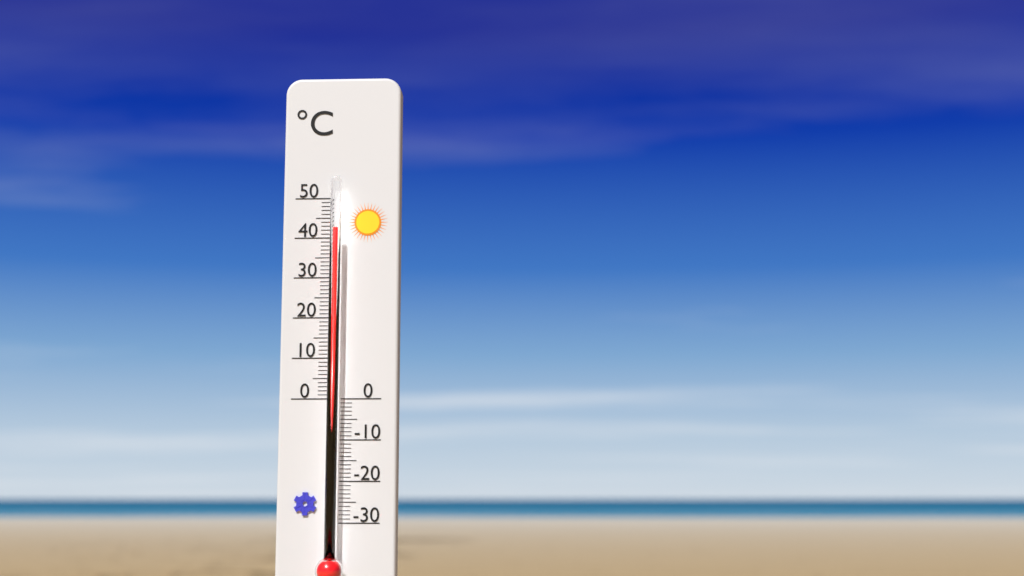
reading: 42 °C
